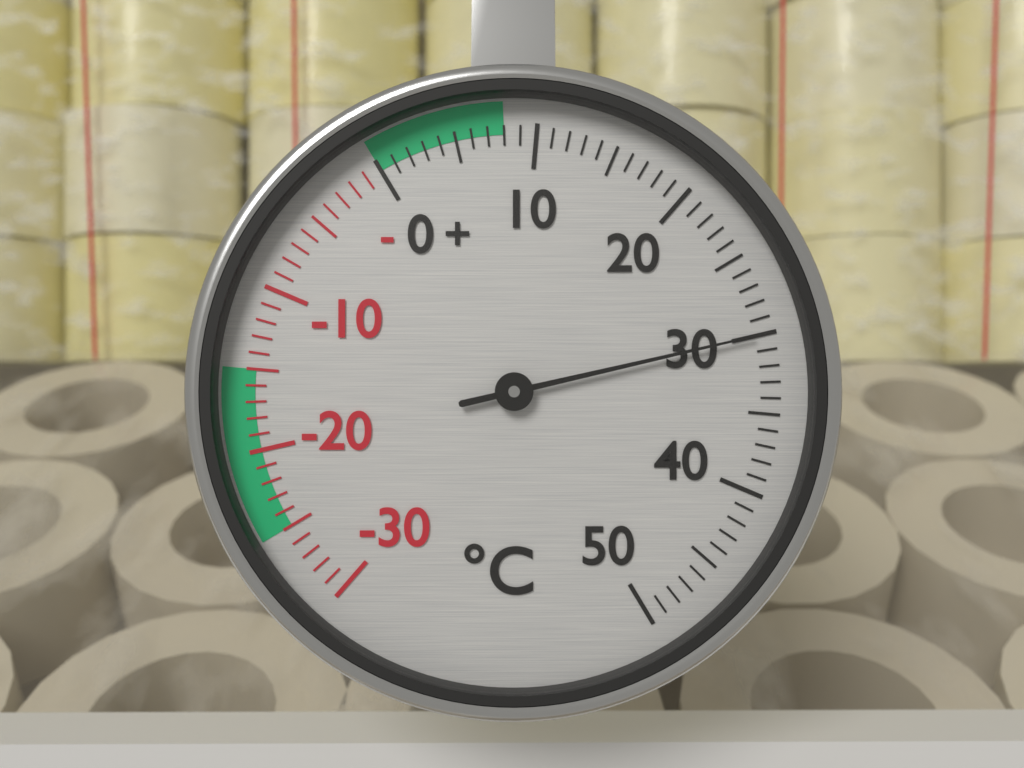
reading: 30 °C
